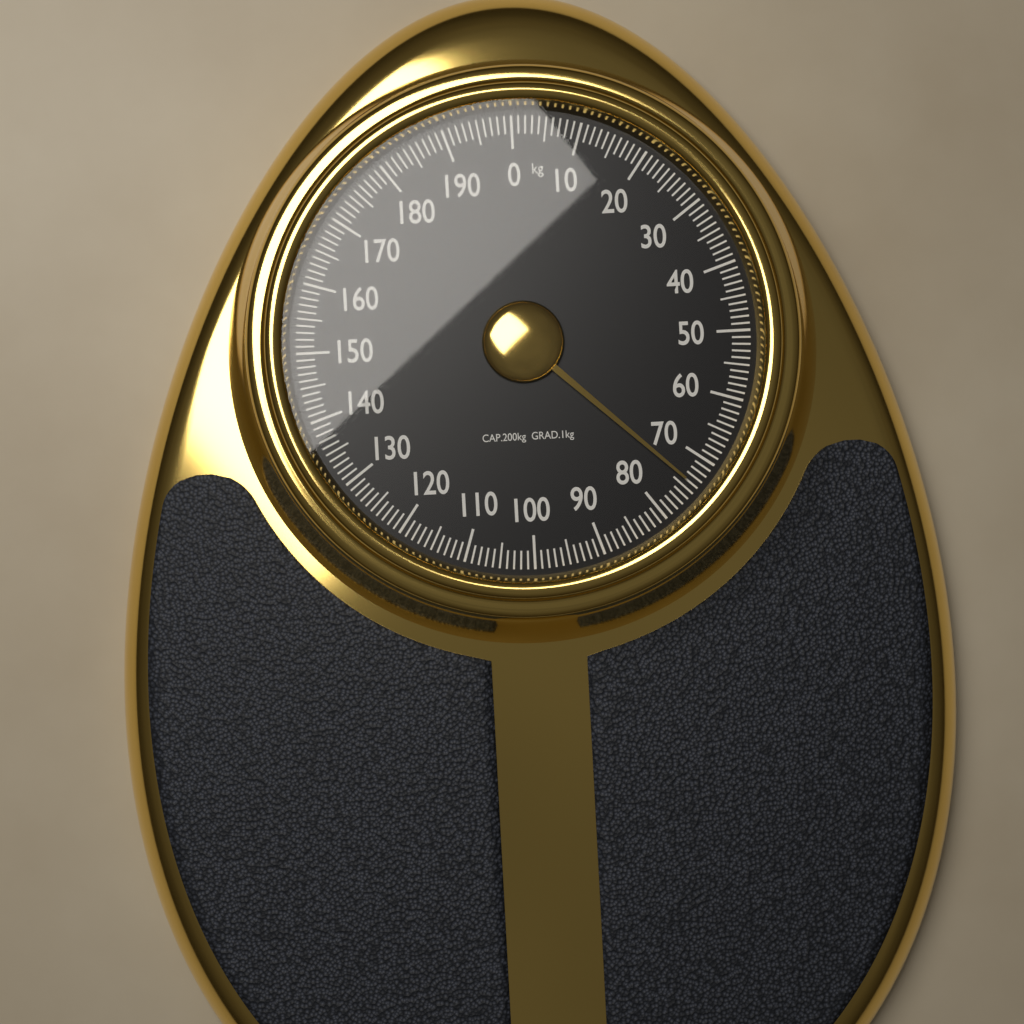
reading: 74 kg
